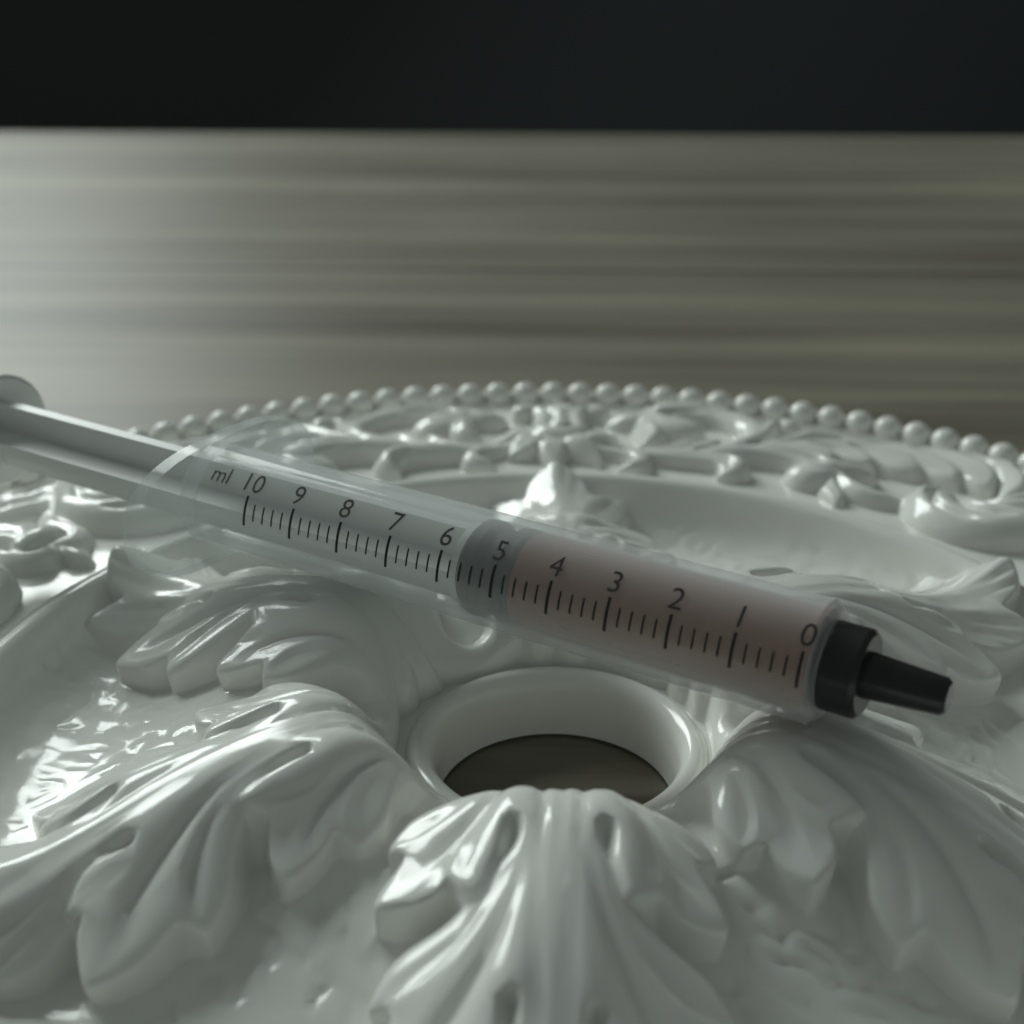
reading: 4.8 ml
